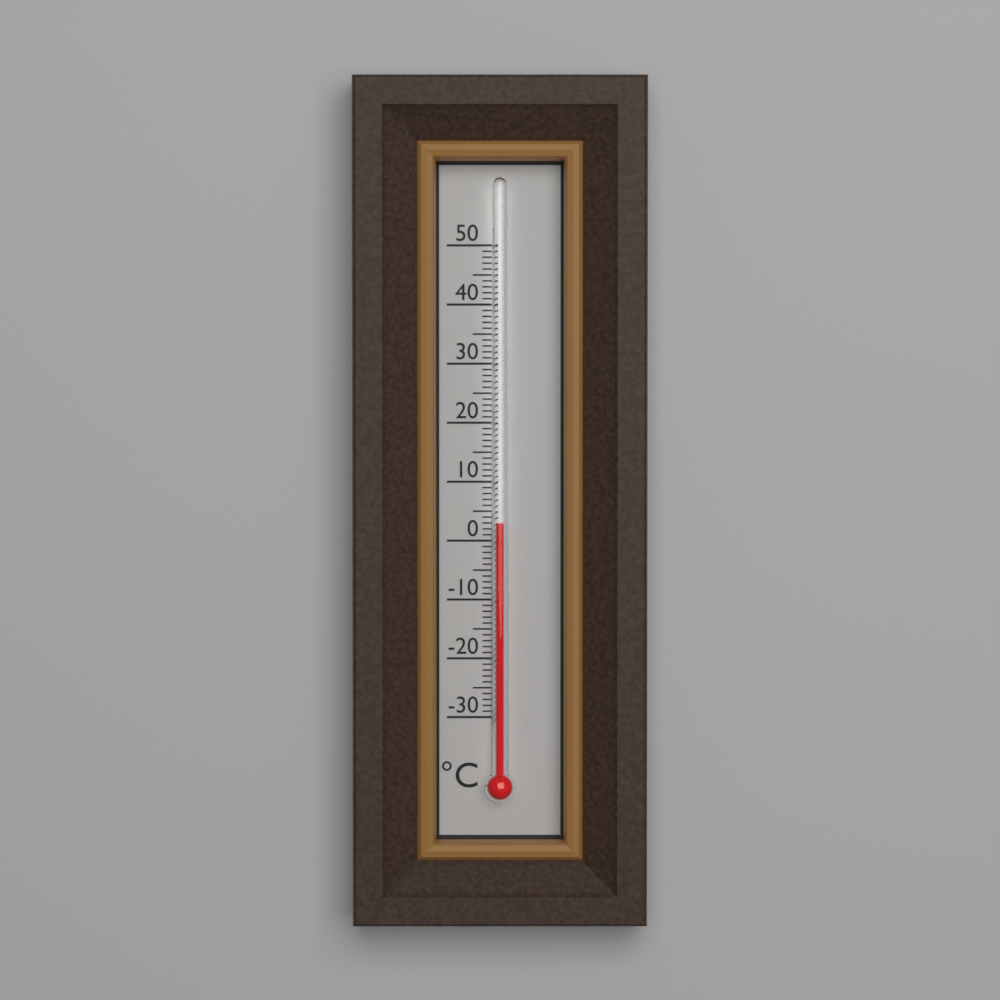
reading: 3 °C
